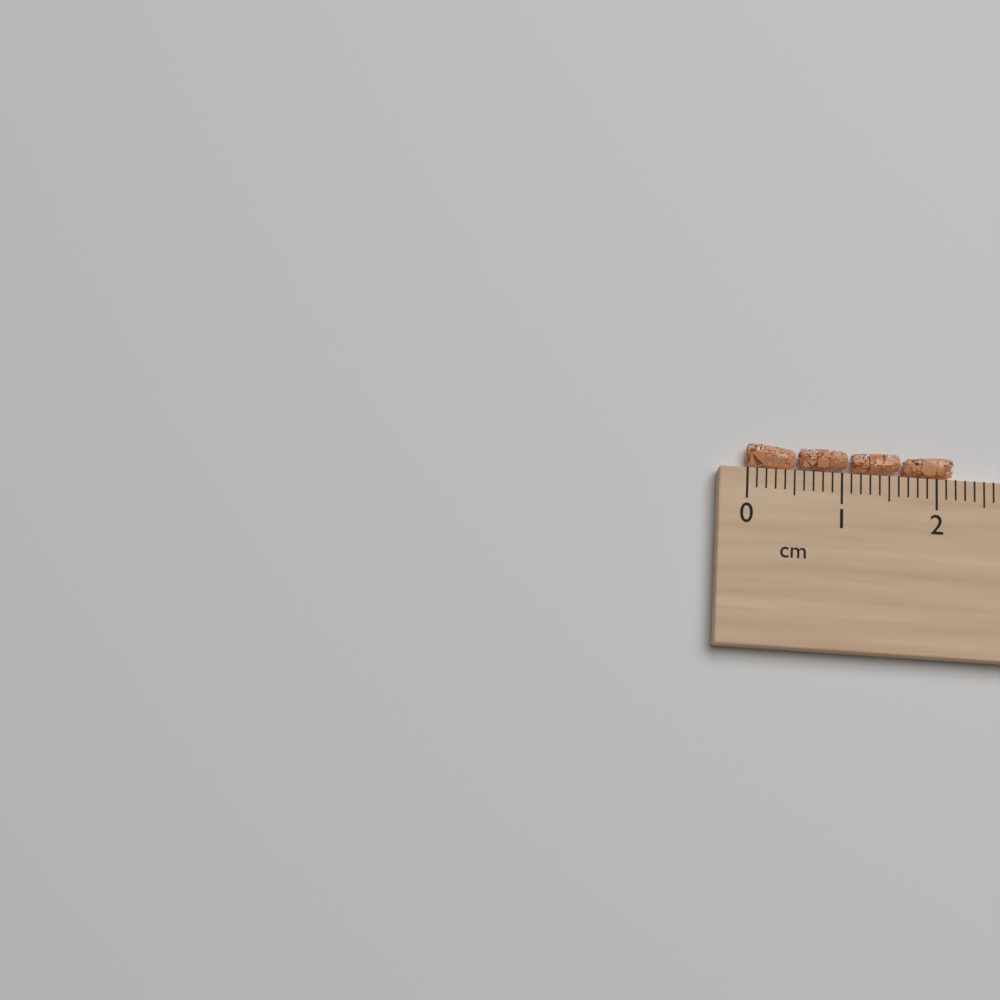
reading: 2.2 cm
